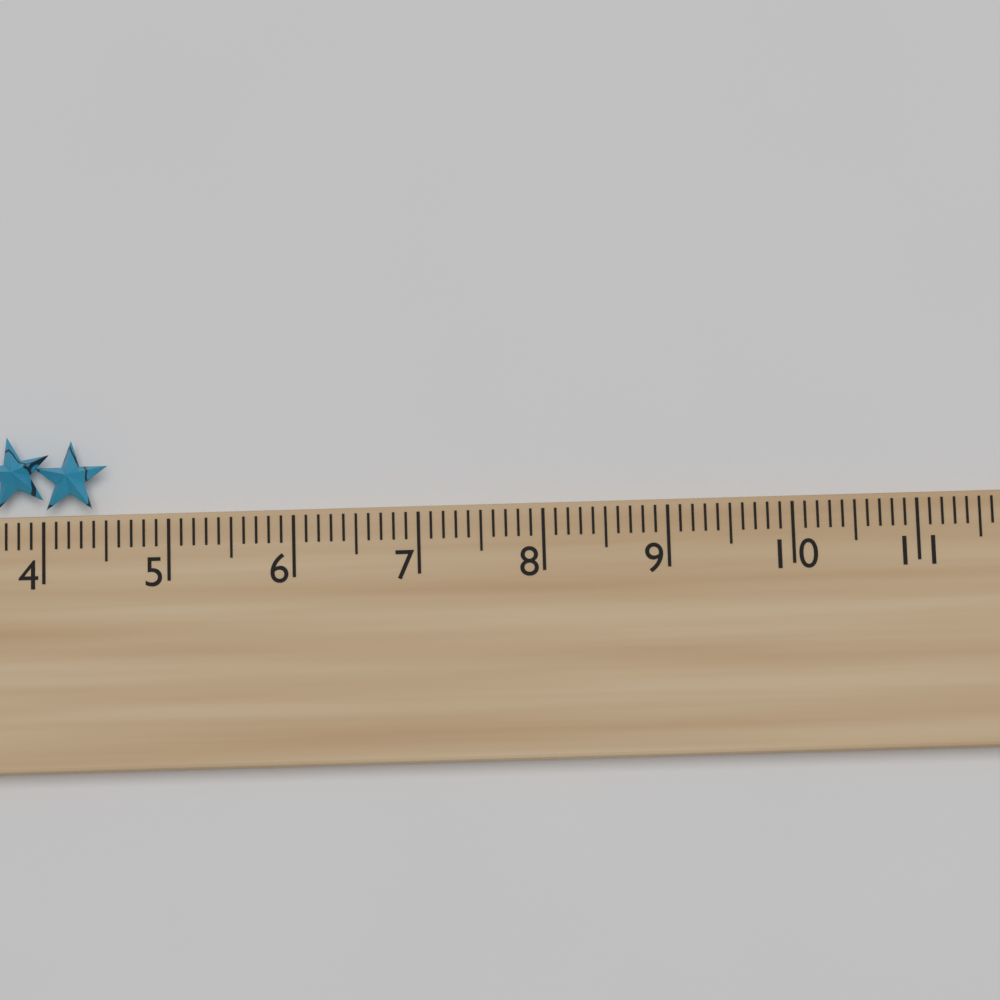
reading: 4.5 cm
